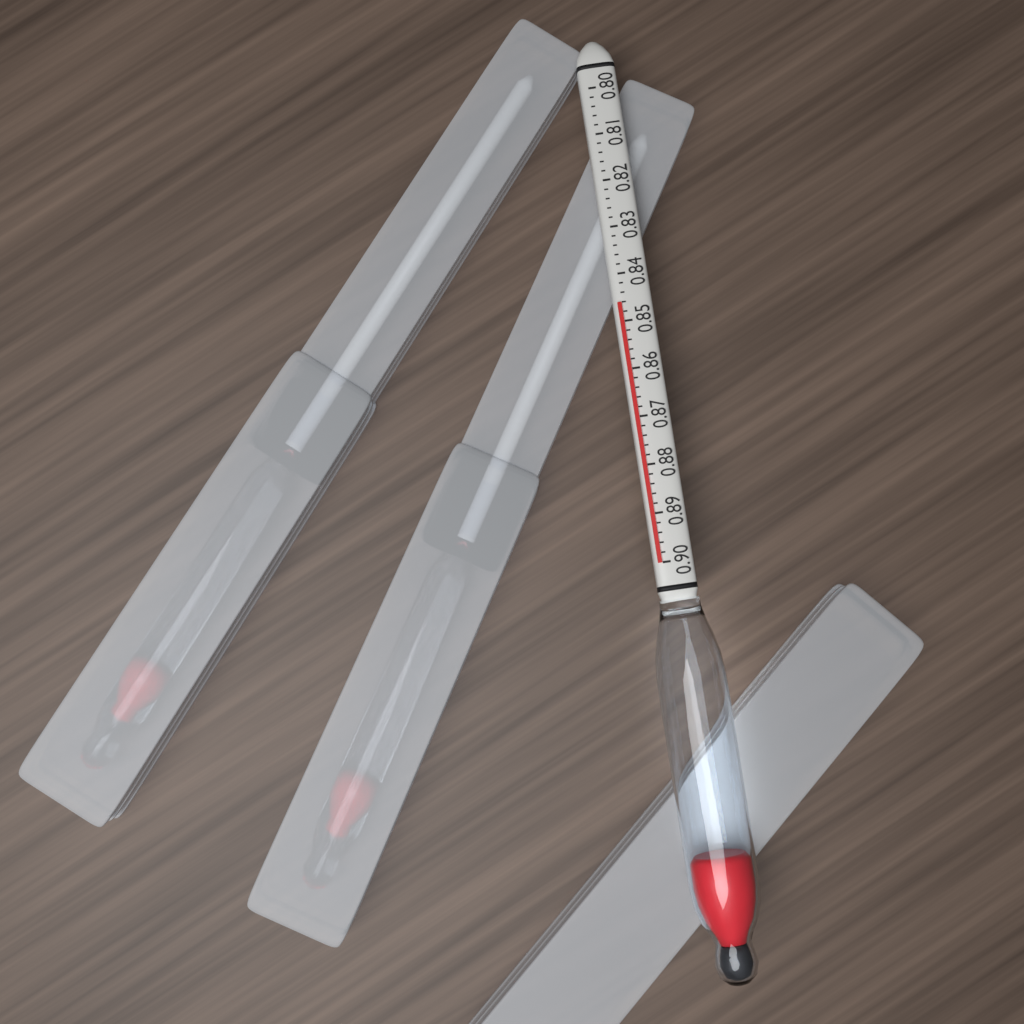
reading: 0.846 (no unit)
